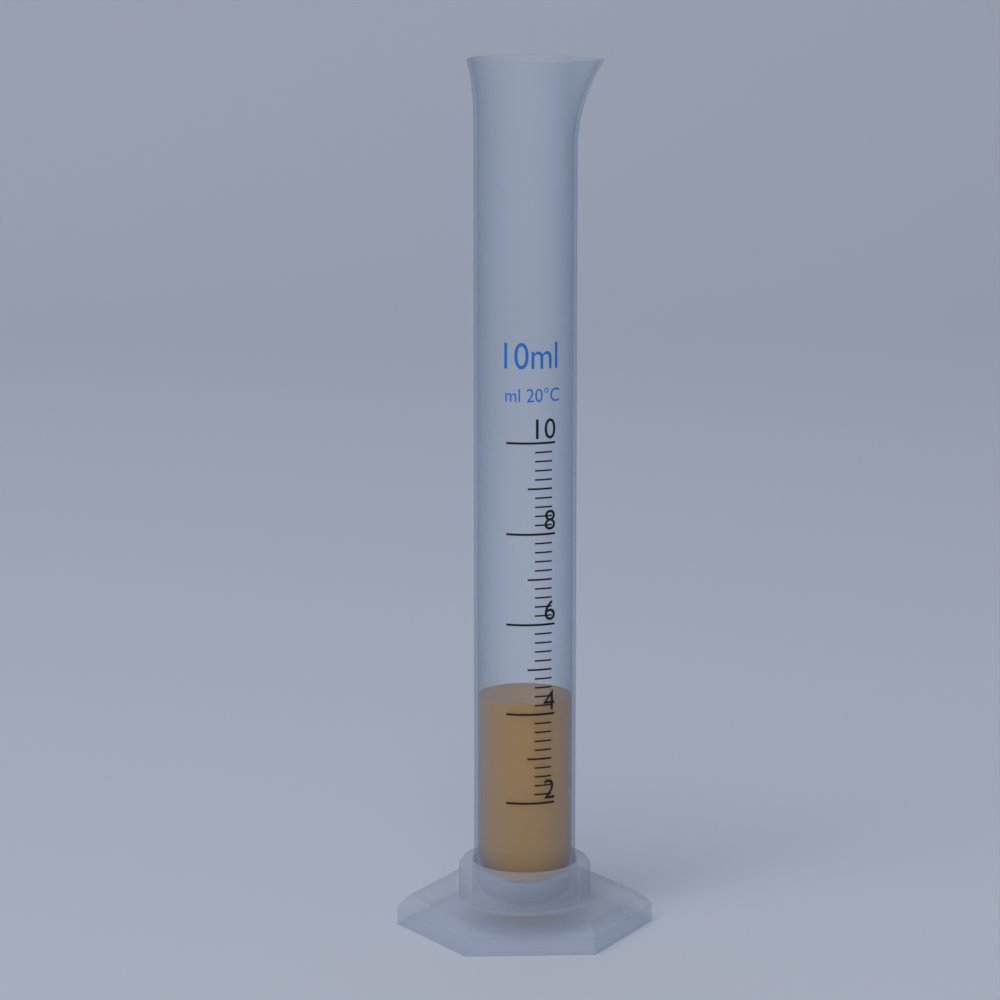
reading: 4.2 ml
